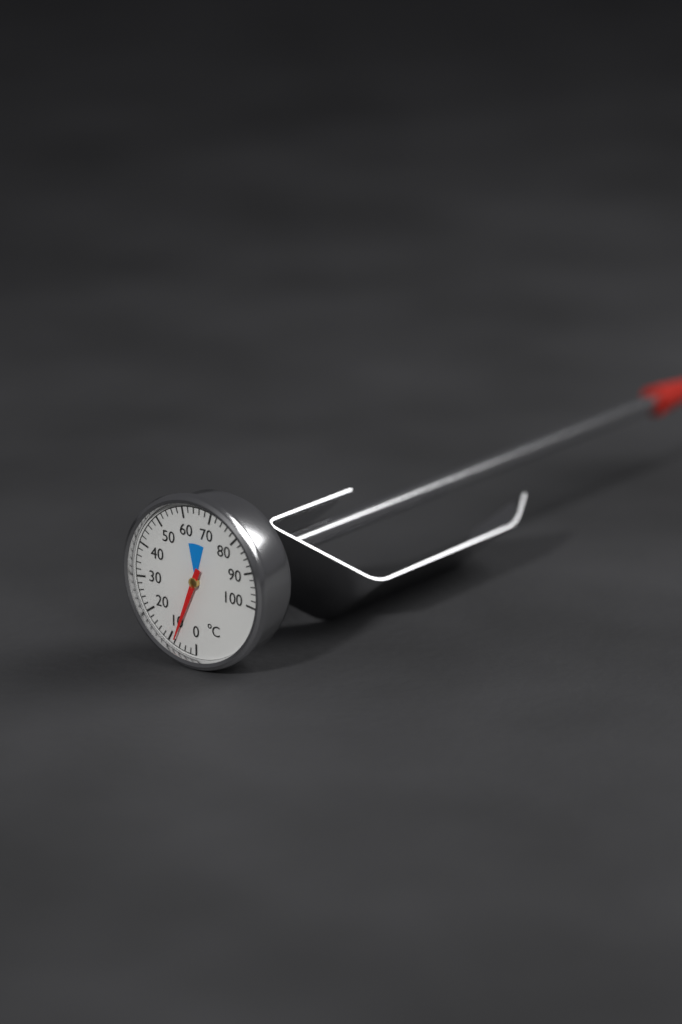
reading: 8 °C
